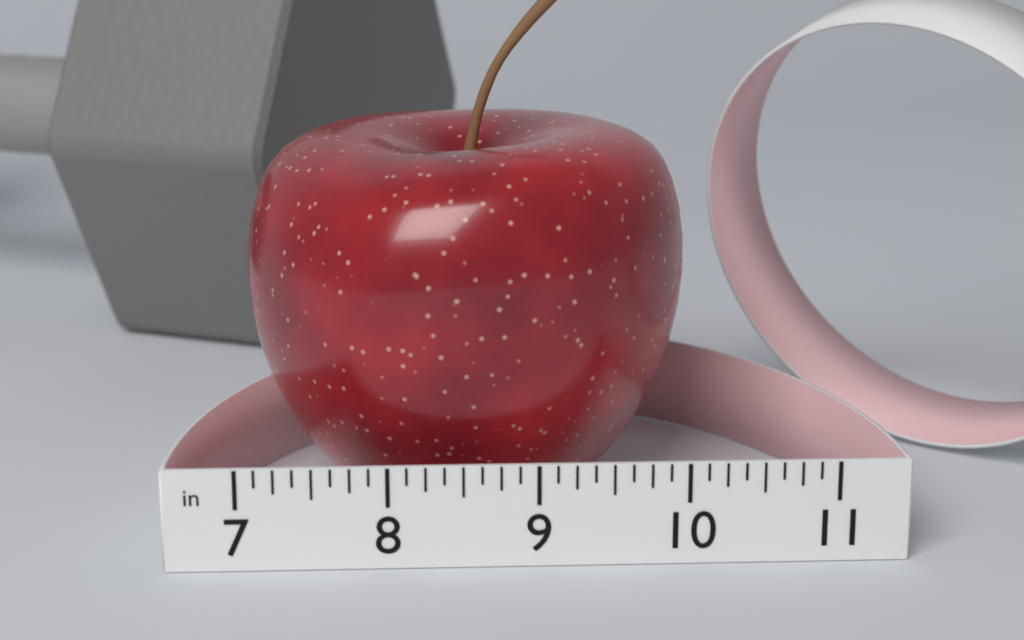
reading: 10.125 in
